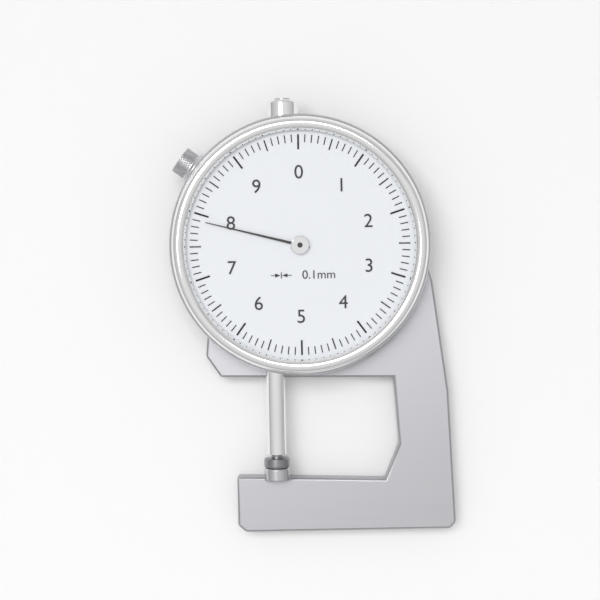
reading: 7.9 mm
